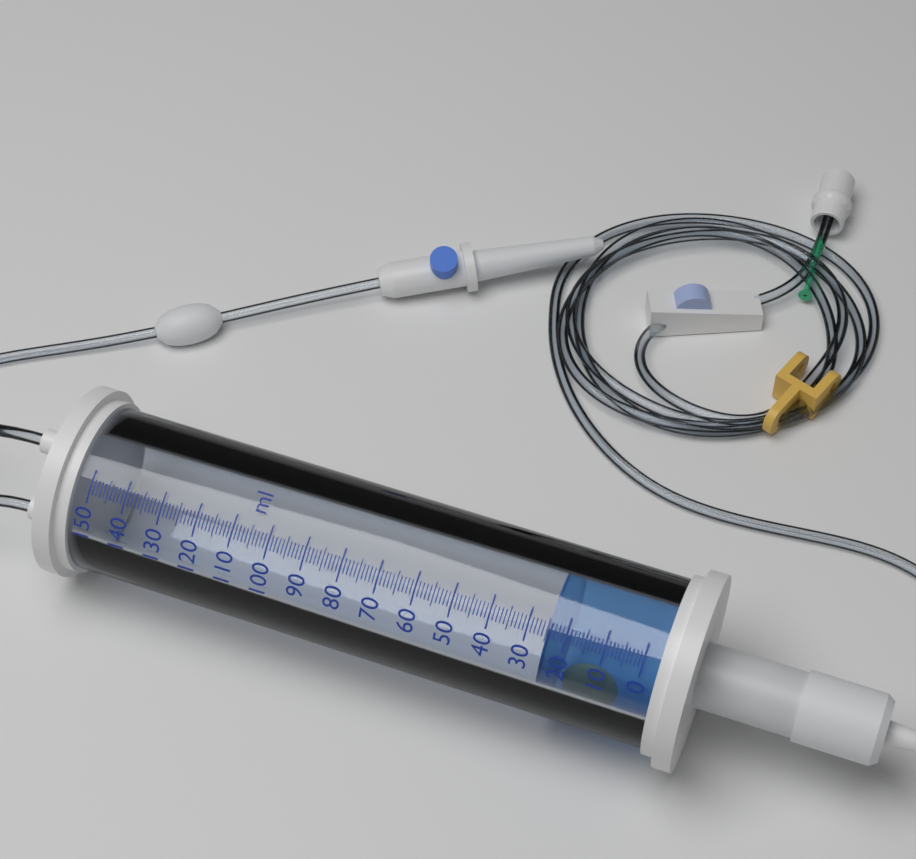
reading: 25 ml
